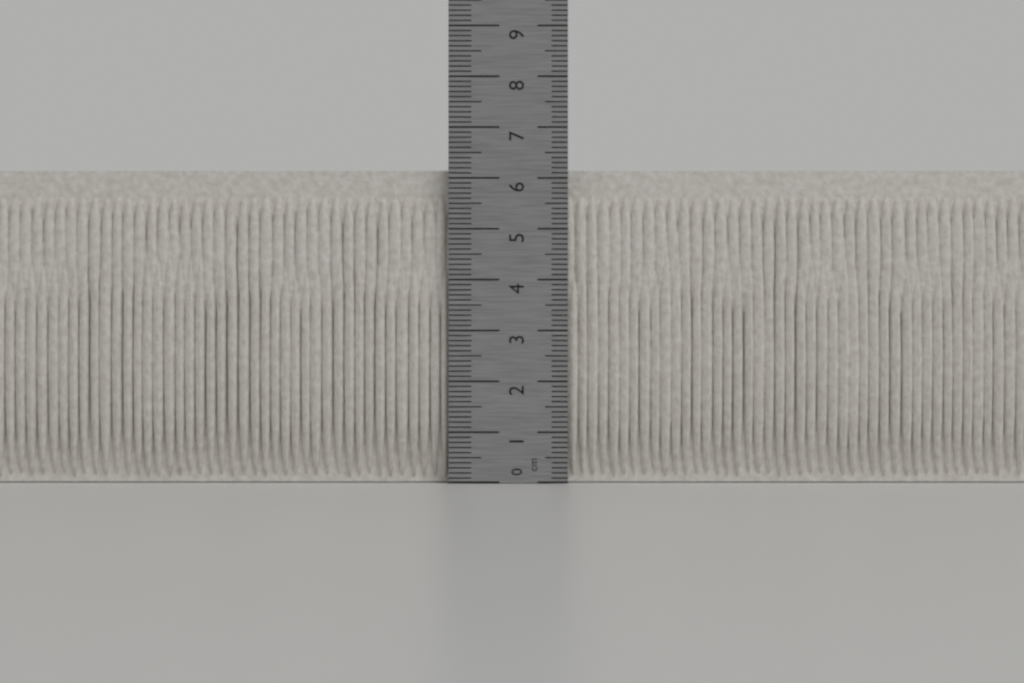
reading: 6.2 cm
